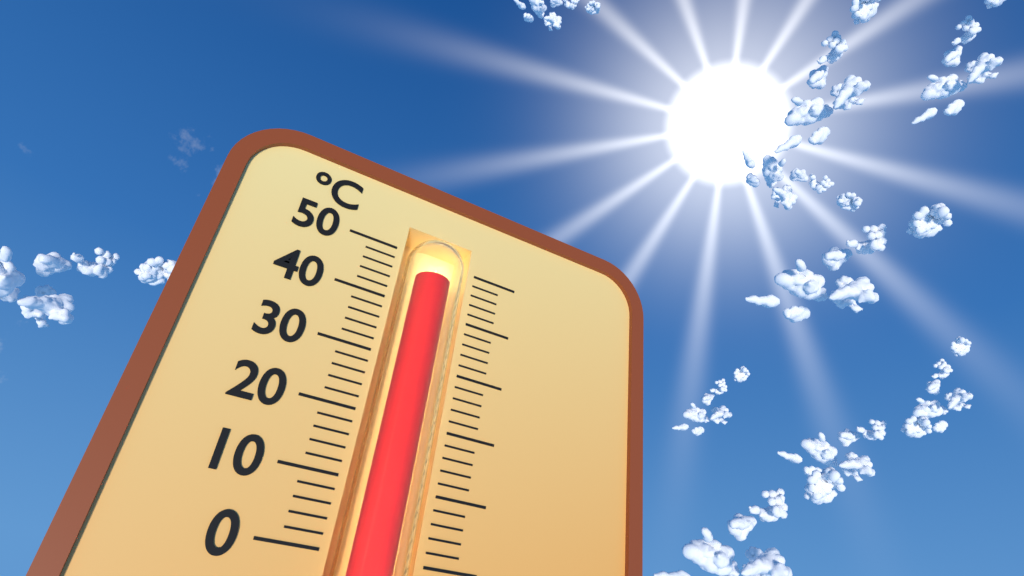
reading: 46 °C
